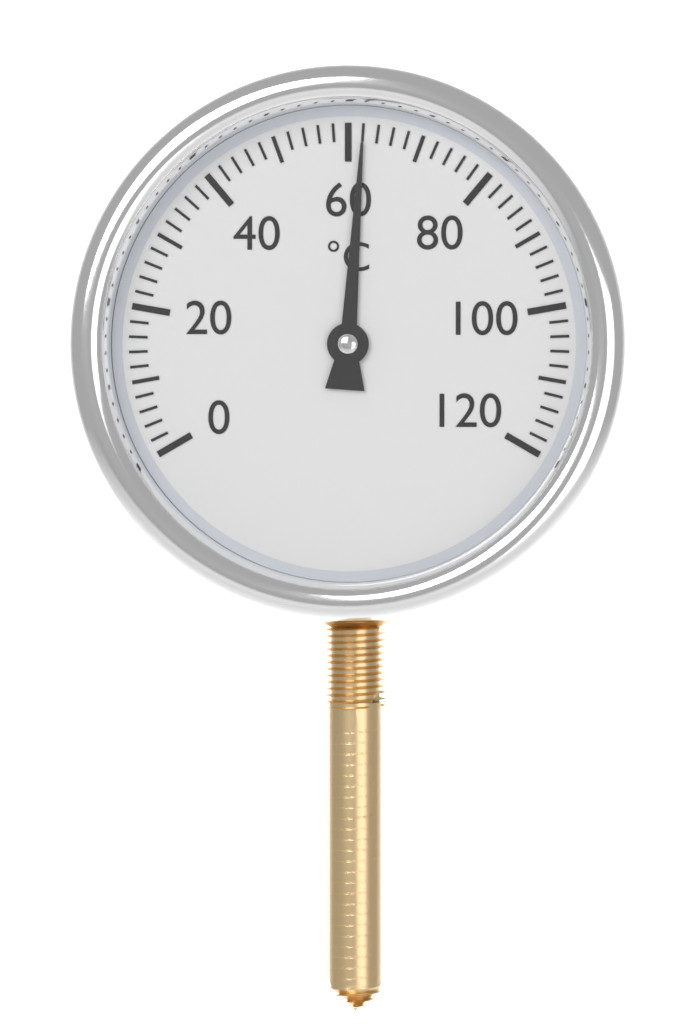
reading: 62 °C
